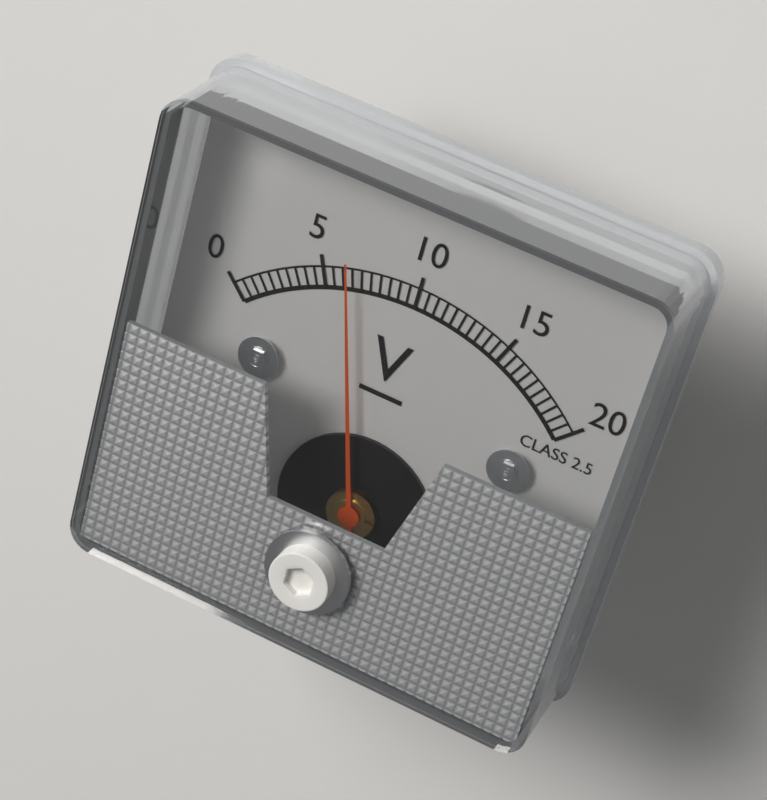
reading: 6.5 V
